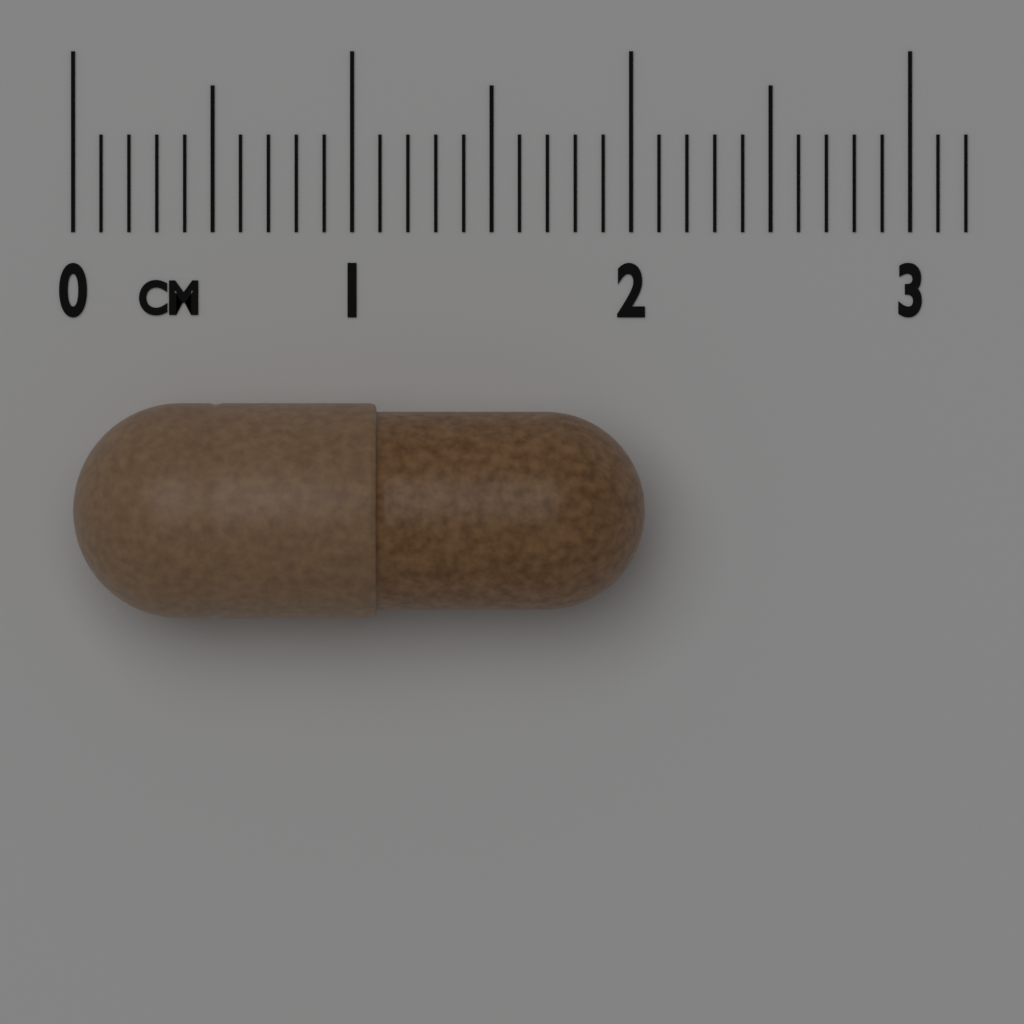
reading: 2.05 cm
